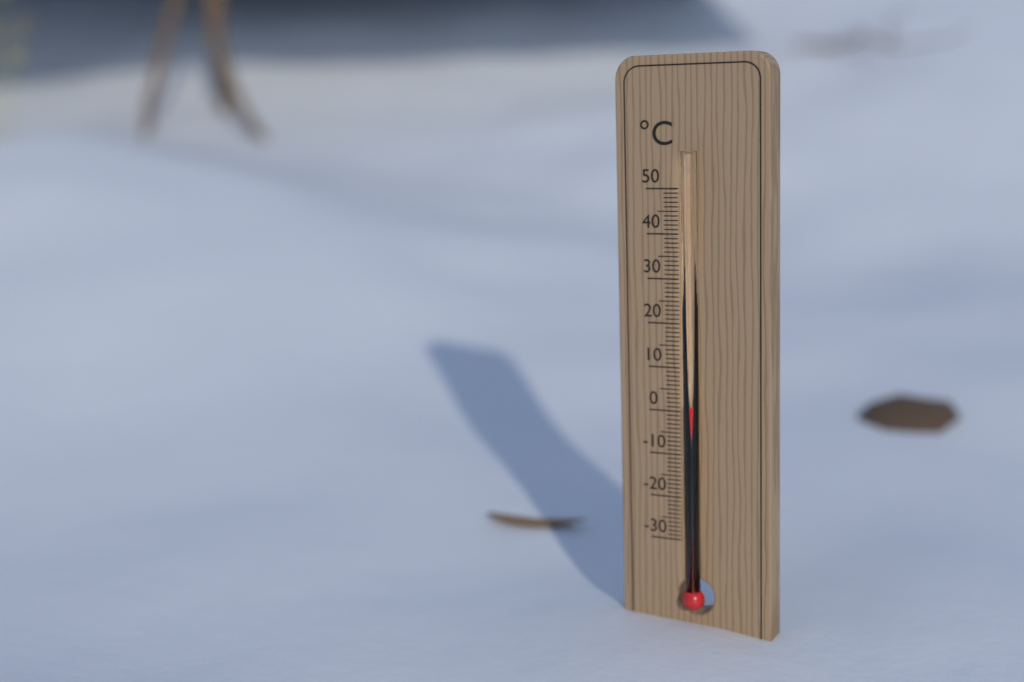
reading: 2 °C
